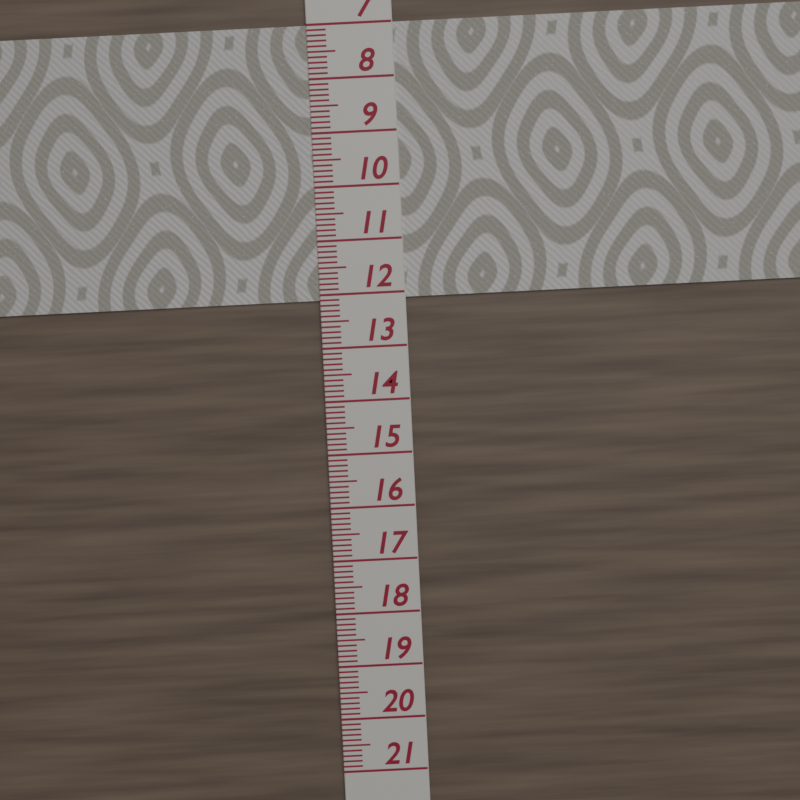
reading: 12.1 (no unit)
